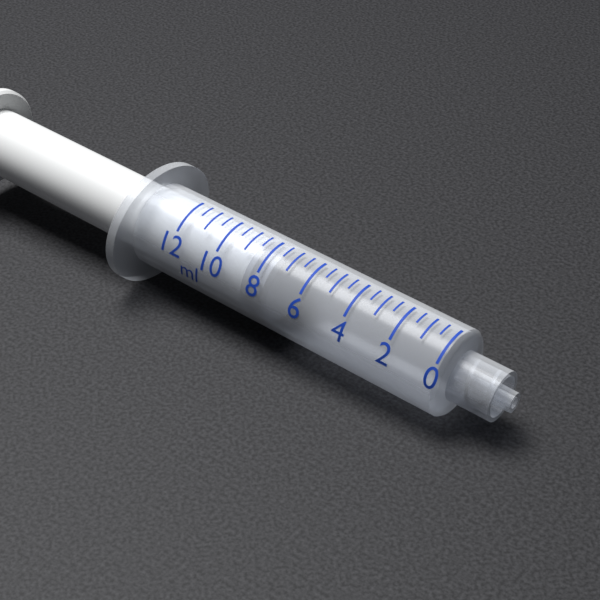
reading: 7.5 ml
